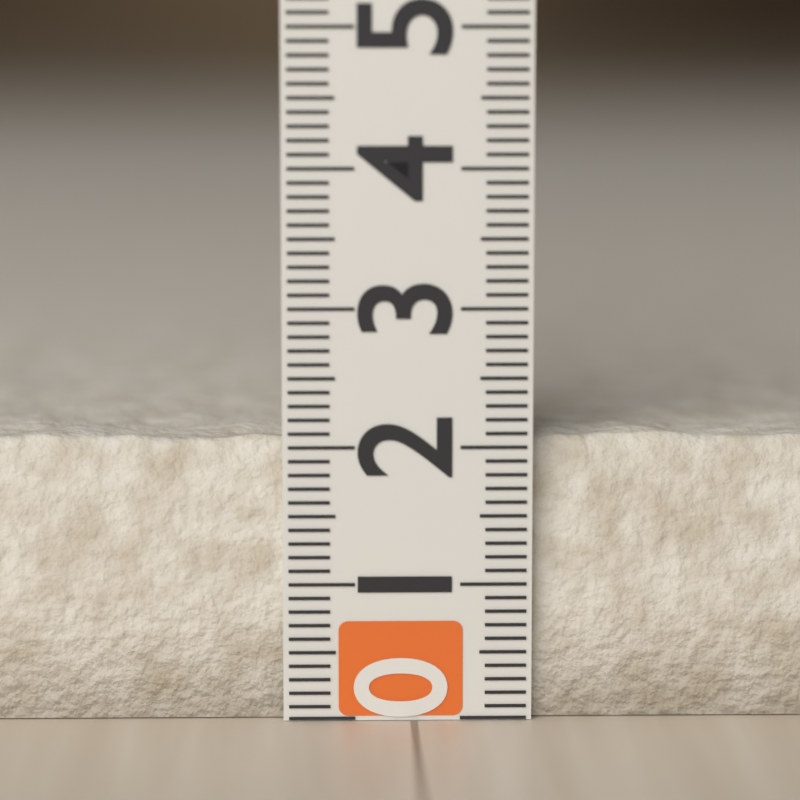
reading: 2.1 (no unit)
